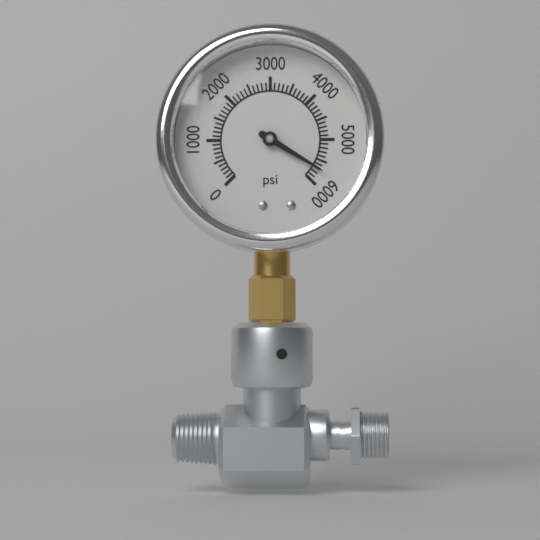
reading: 5700 psi
